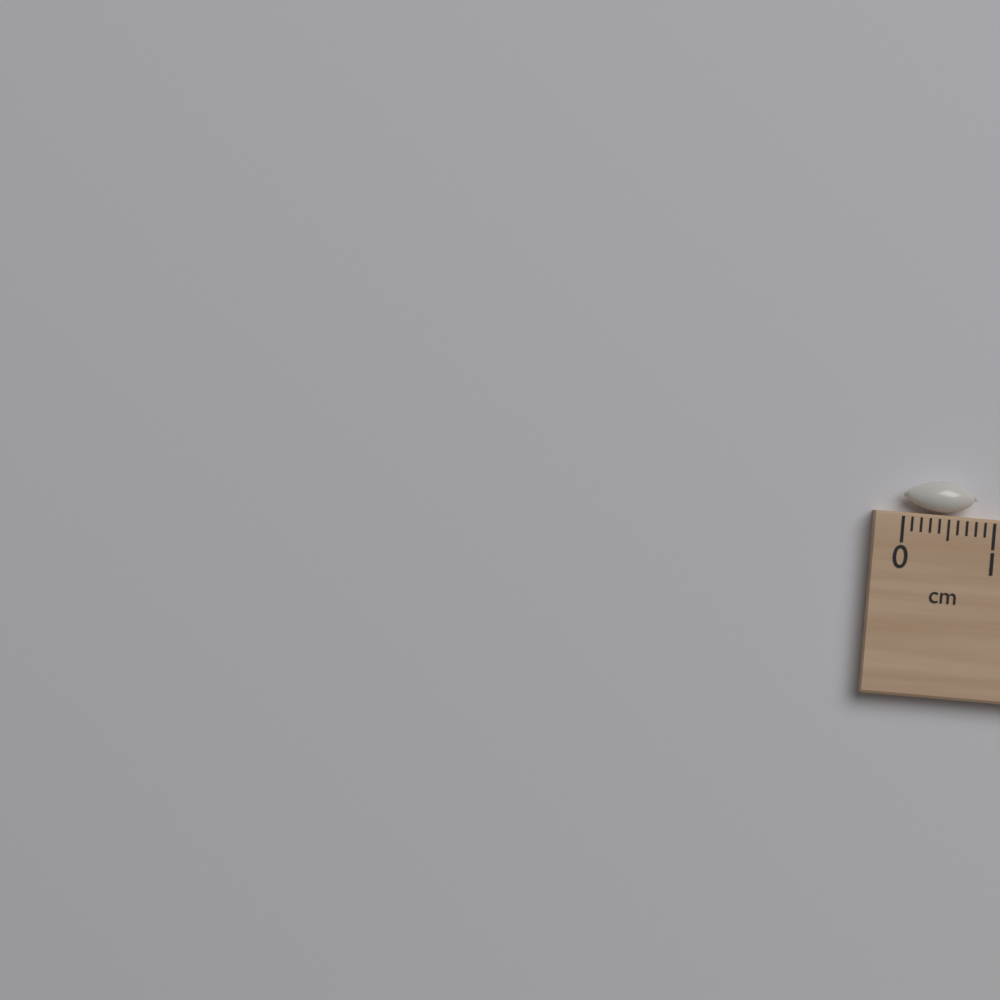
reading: 0.8 cm
